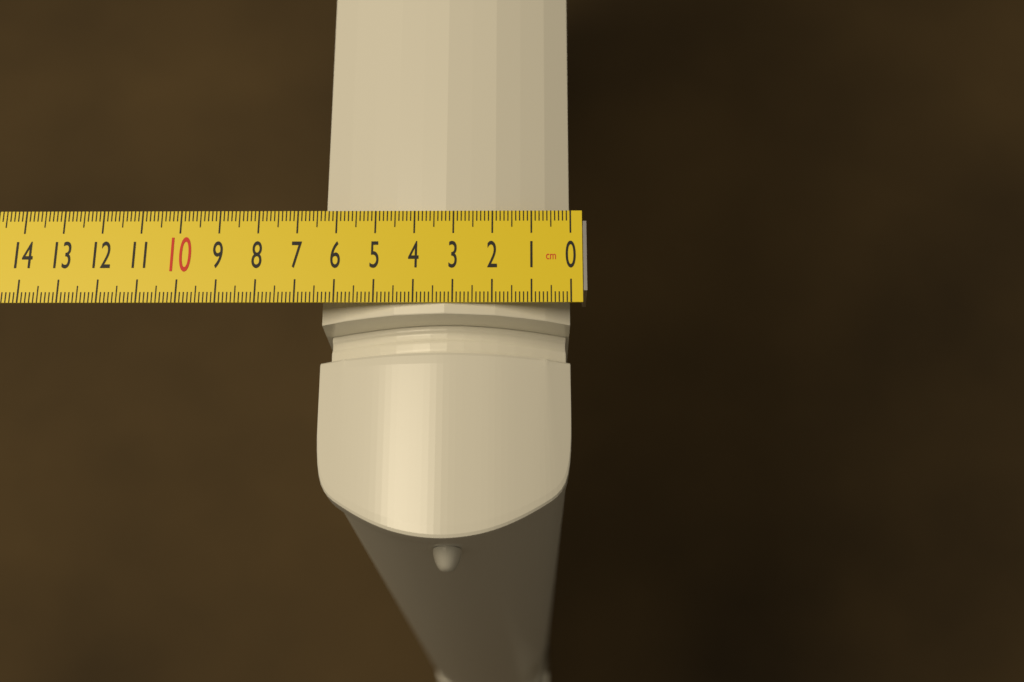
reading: 6.4 cm
